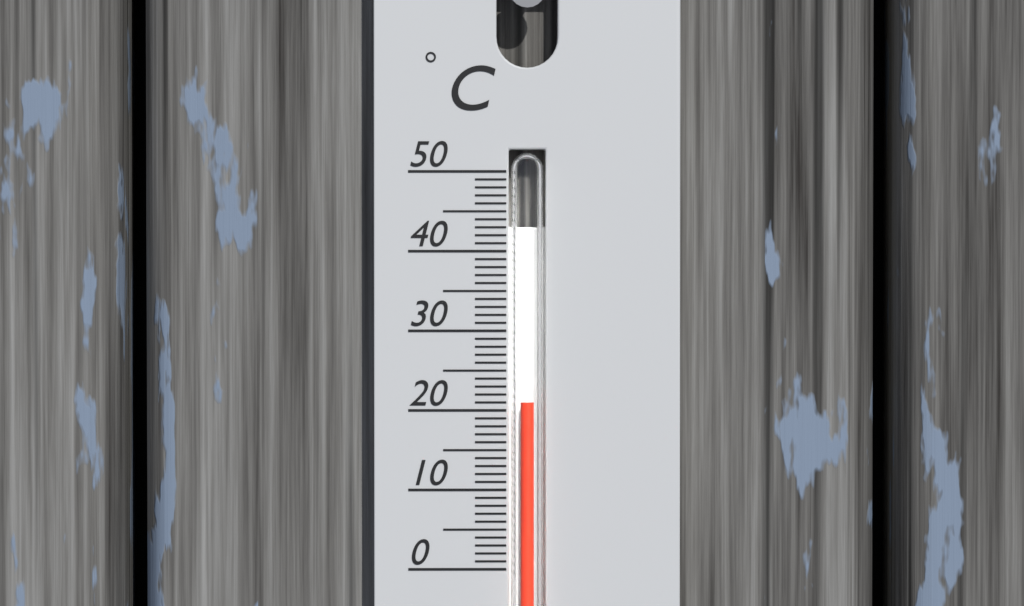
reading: 21 °C
